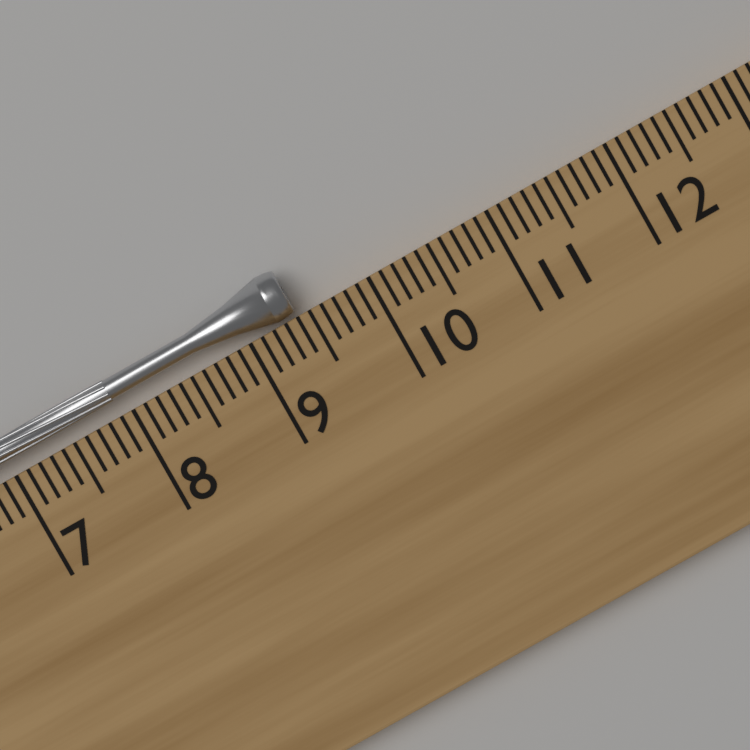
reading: 9.4 cm
